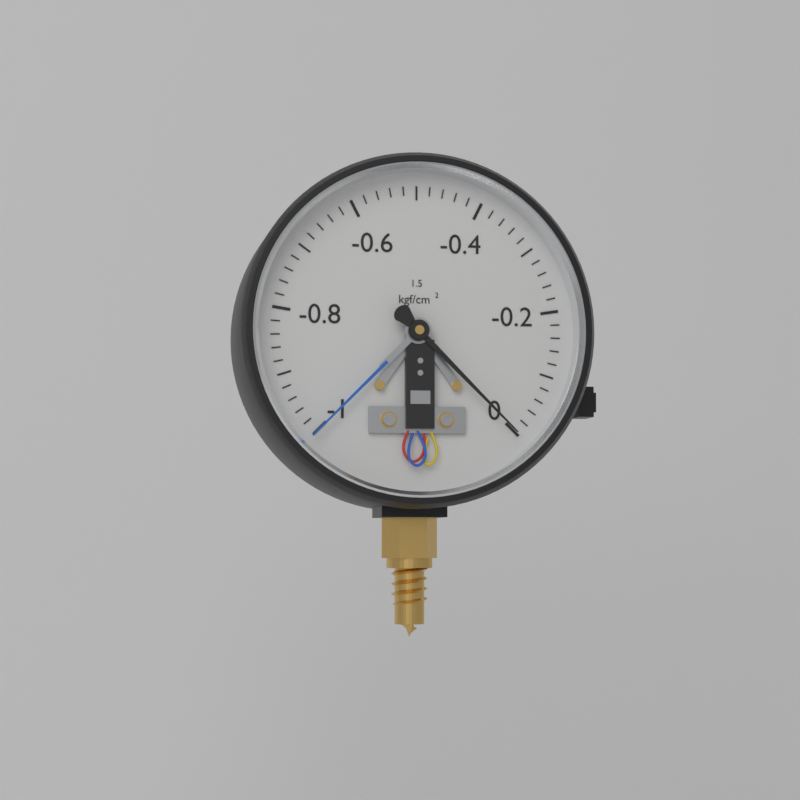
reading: 0.00 kgf/cm²
